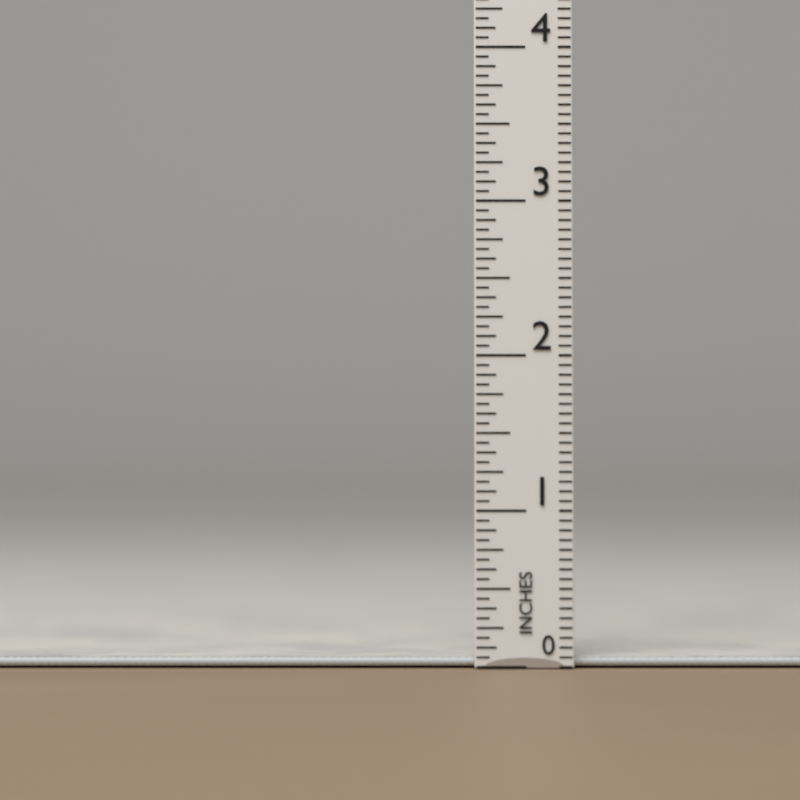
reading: 0.0625 in
